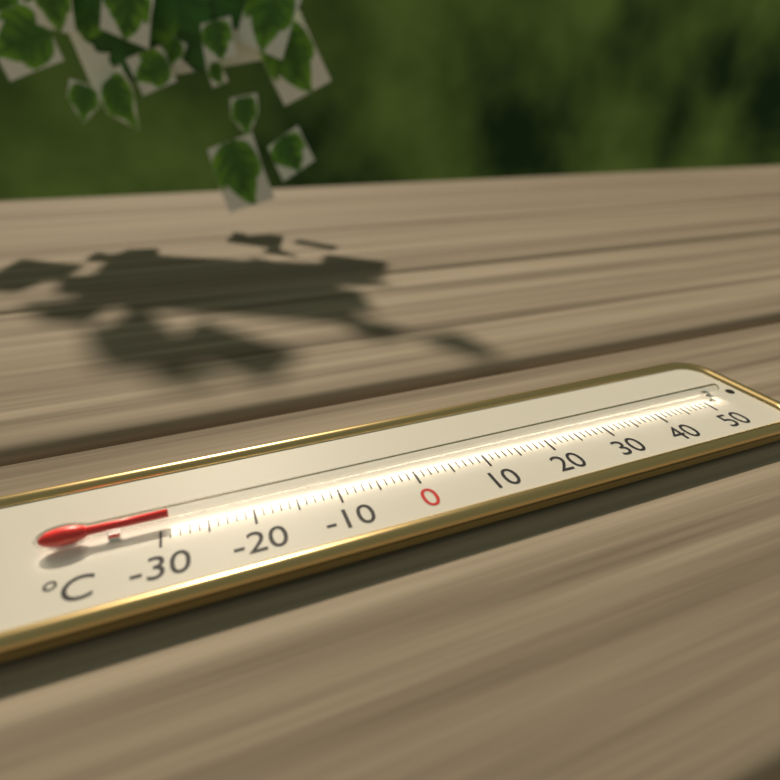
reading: -29 °C
